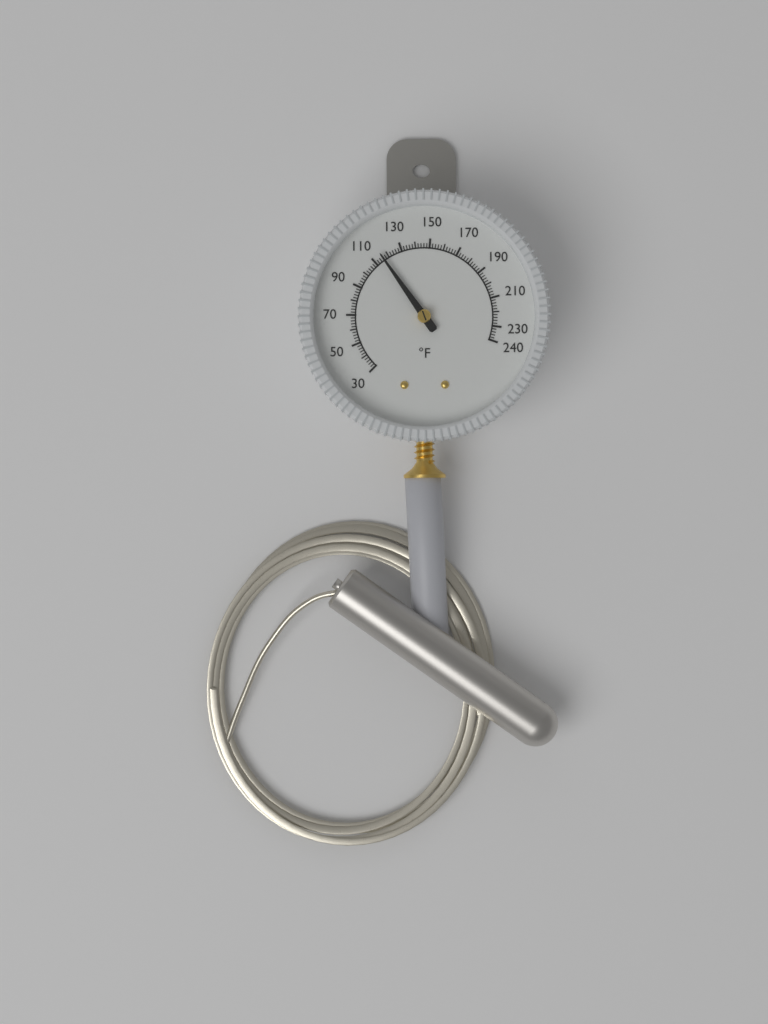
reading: 116 °F
